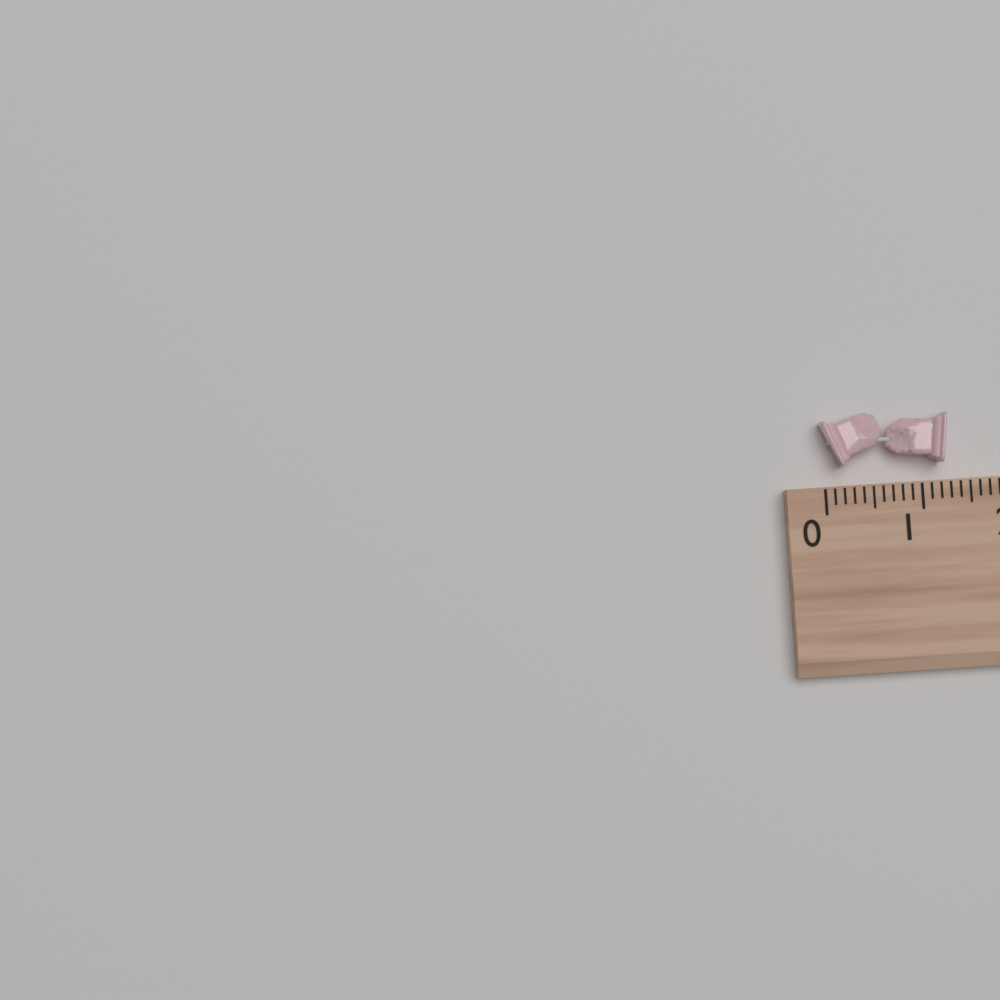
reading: 1.3 (no unit)
